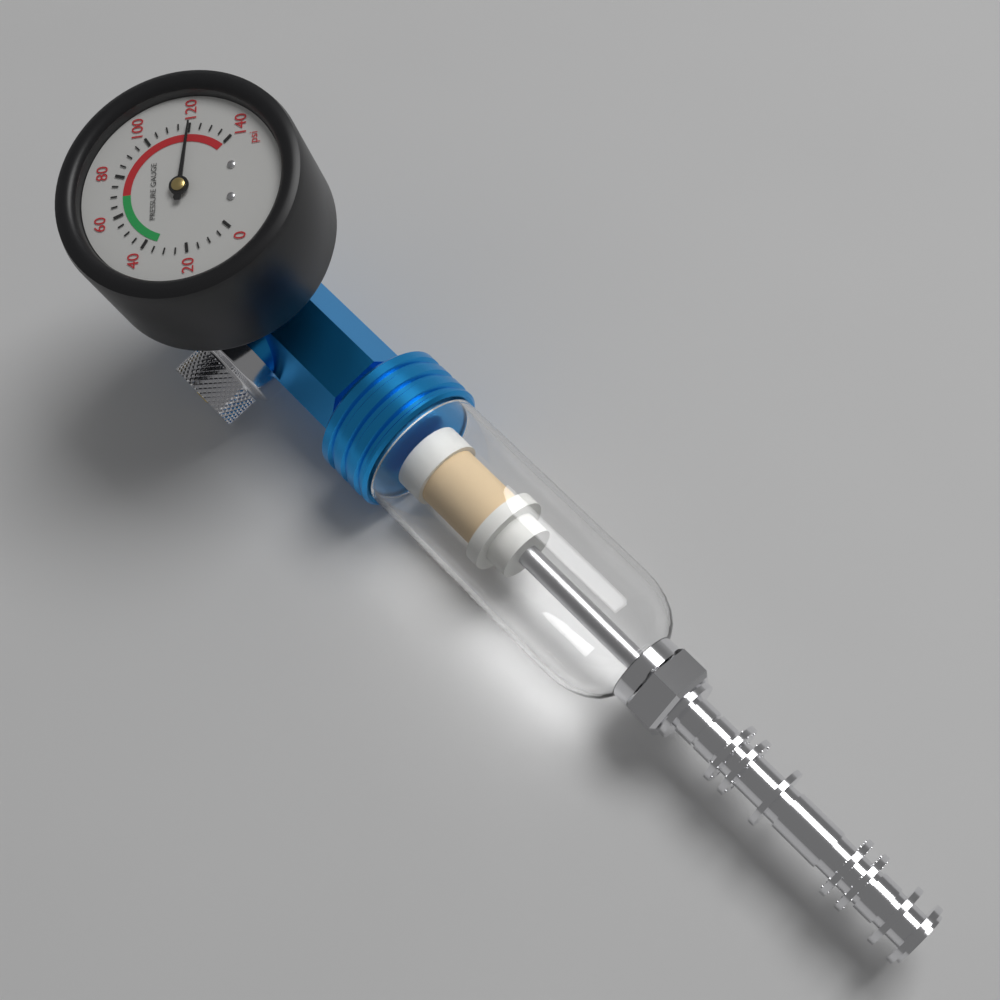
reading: 120 psi
